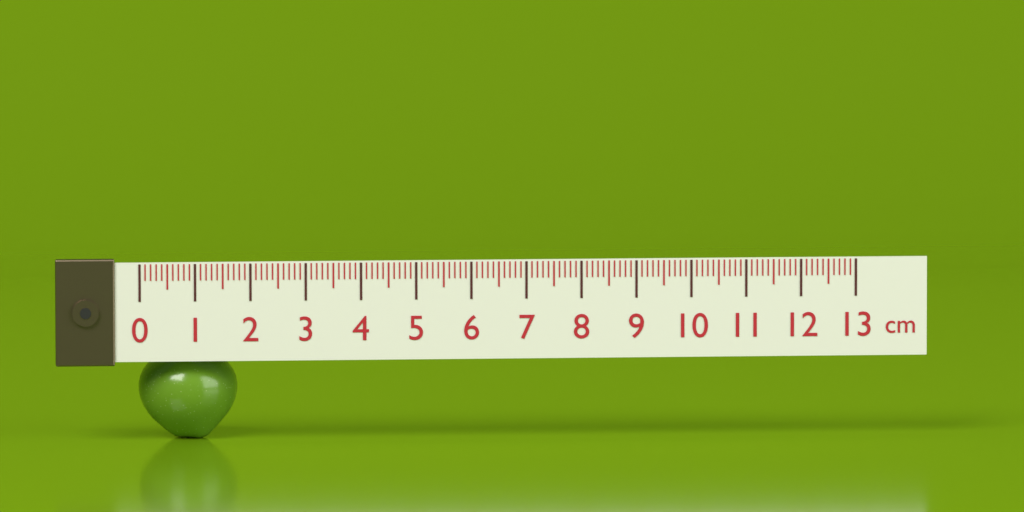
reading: 1.8 cm
